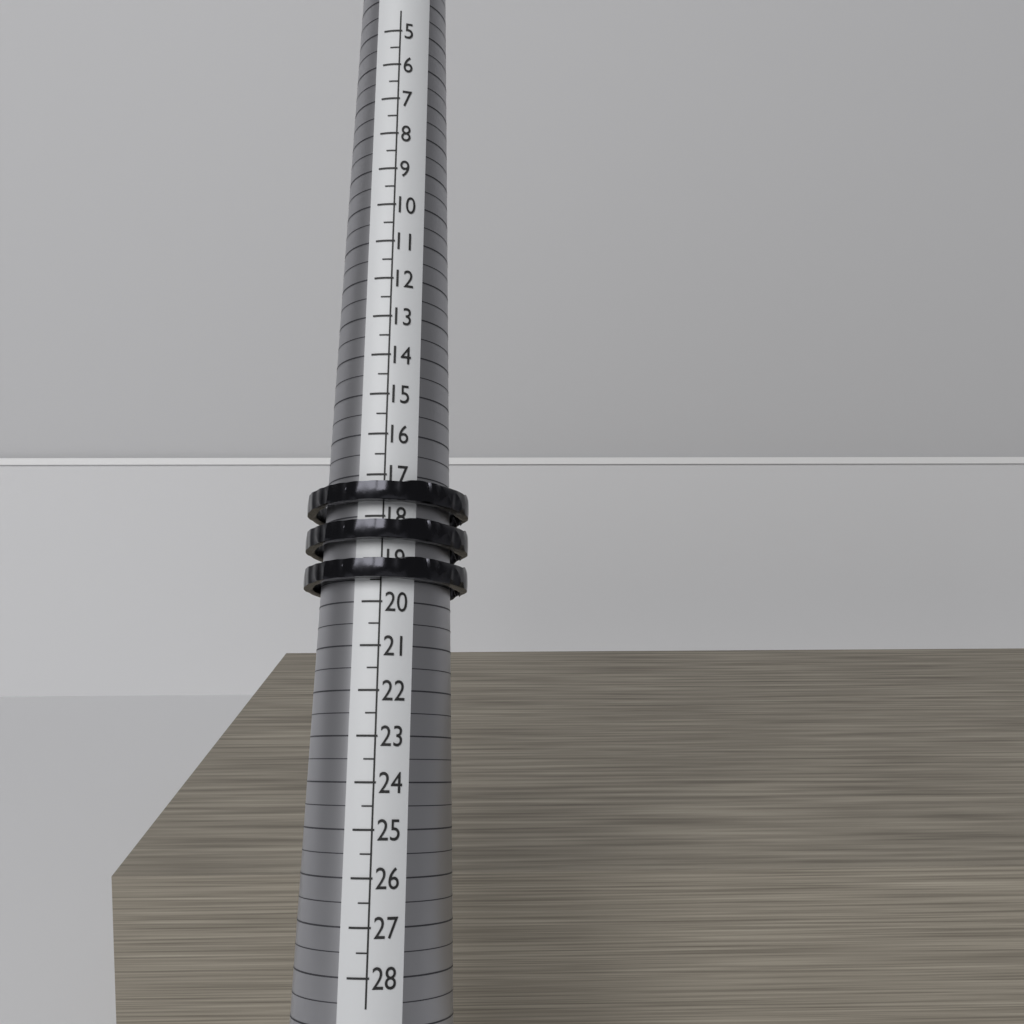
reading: 19.5 (no unit)
